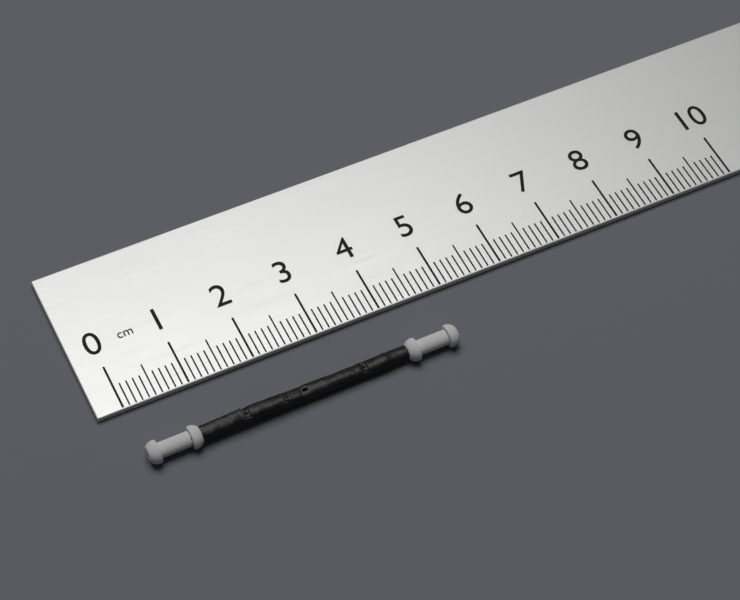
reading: 4.8 cm
